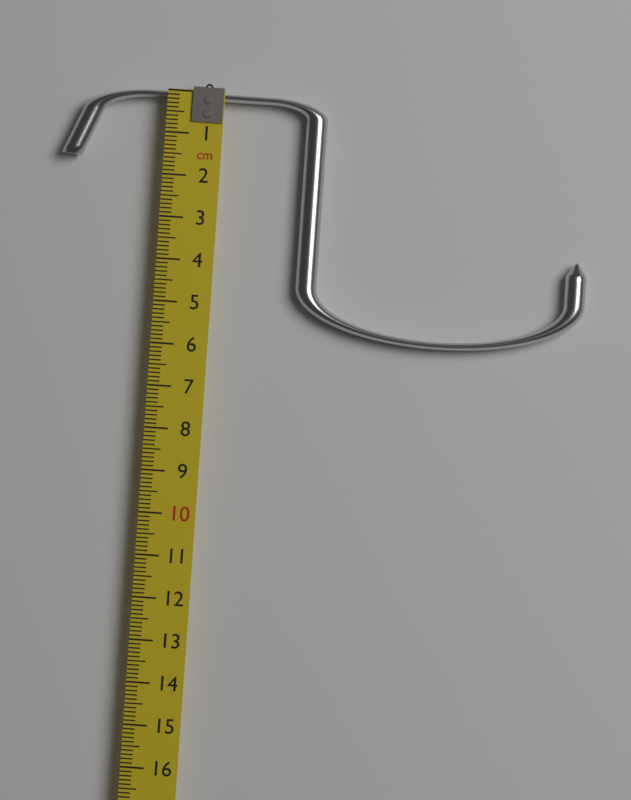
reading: 5.7 cm
